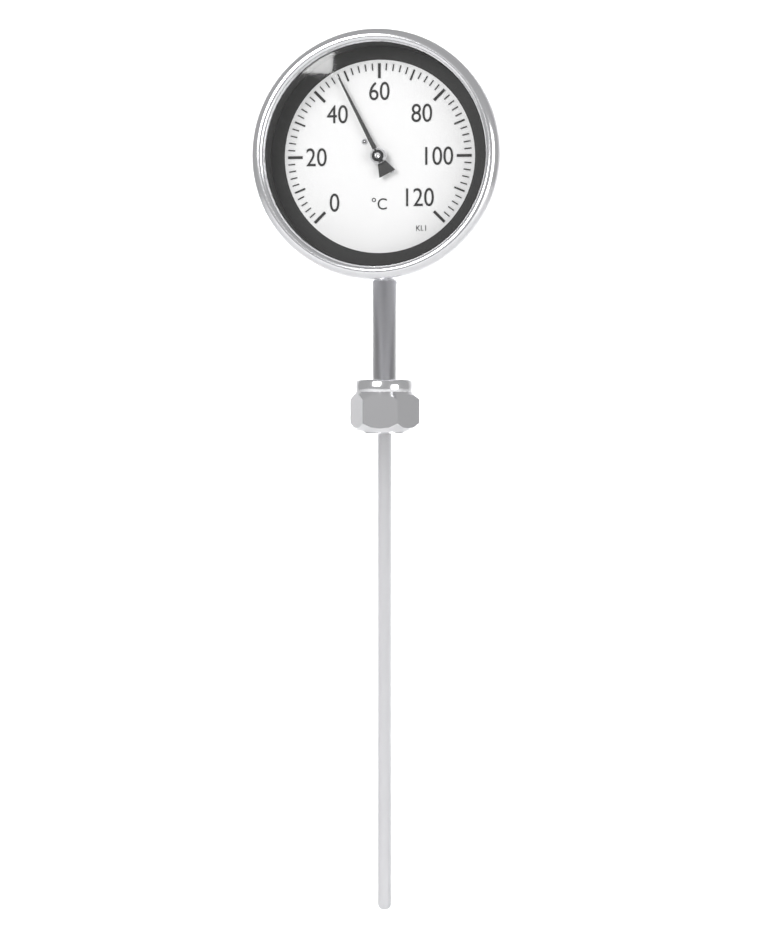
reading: 48 °C
